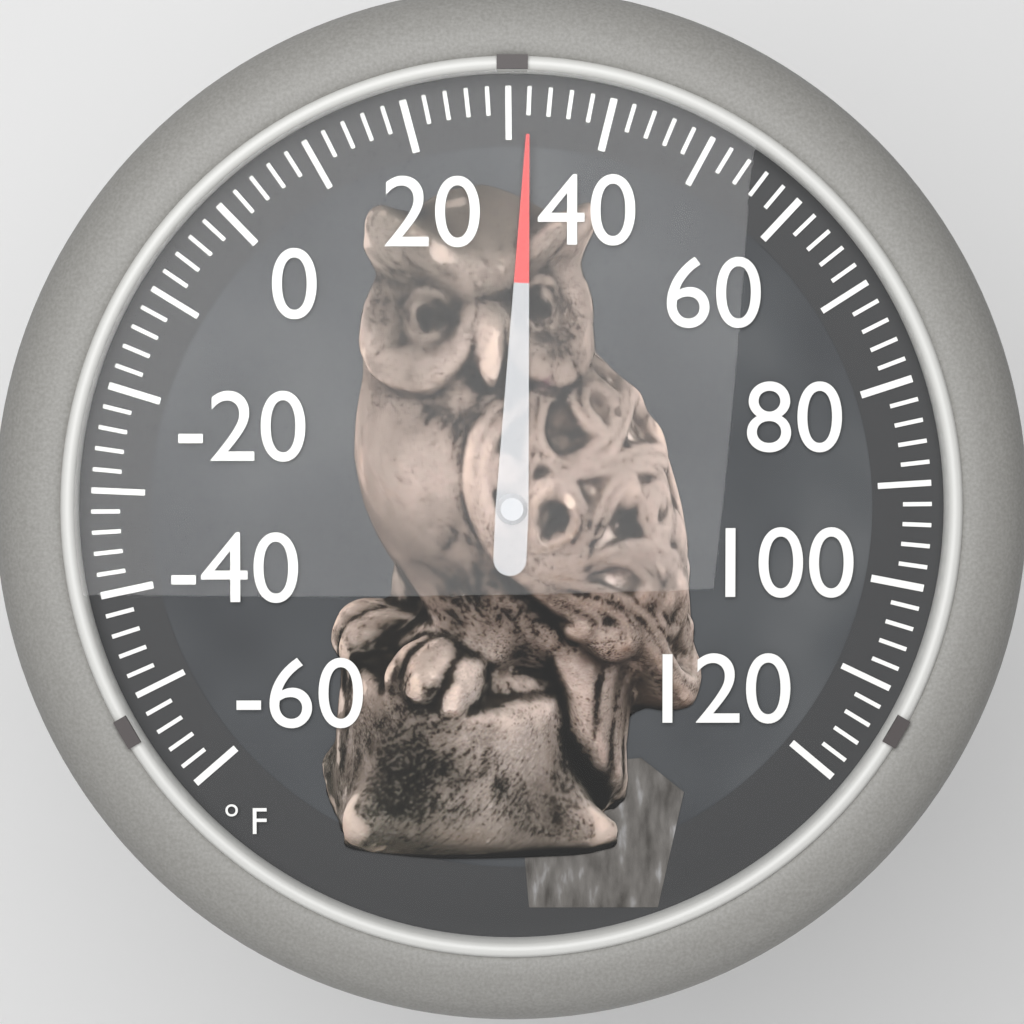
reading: 32 °F
